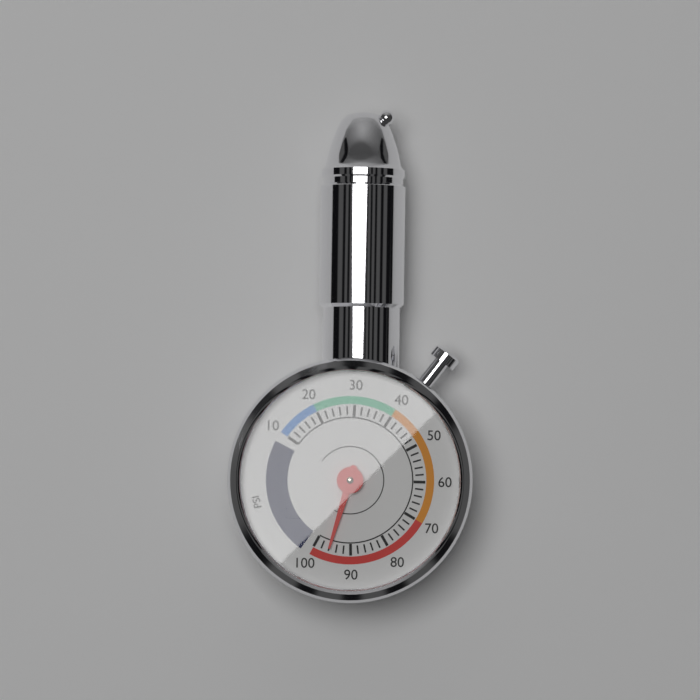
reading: 96 psi
